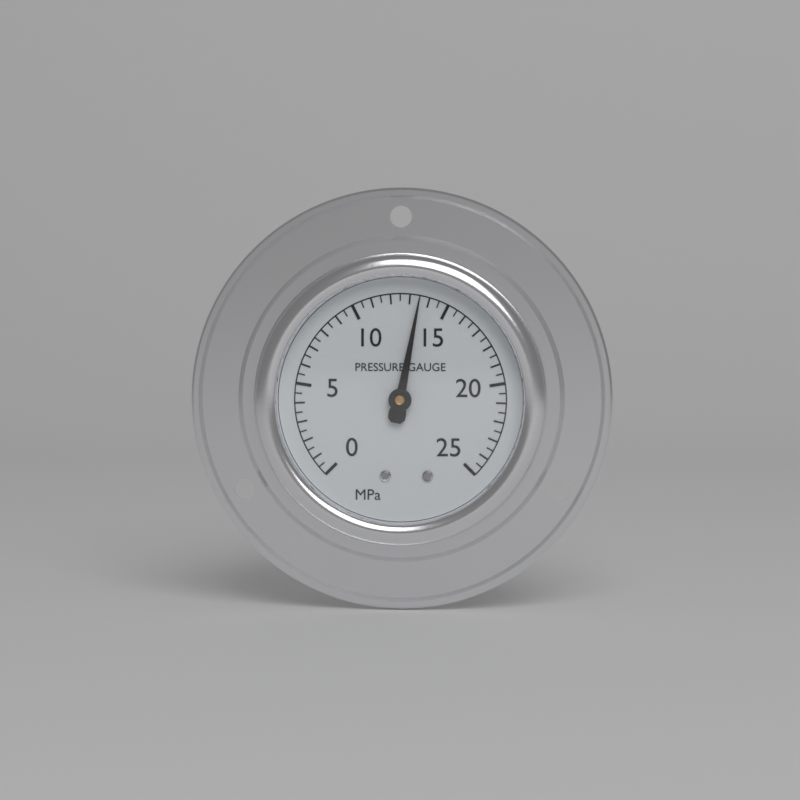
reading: 13.5 MPa
